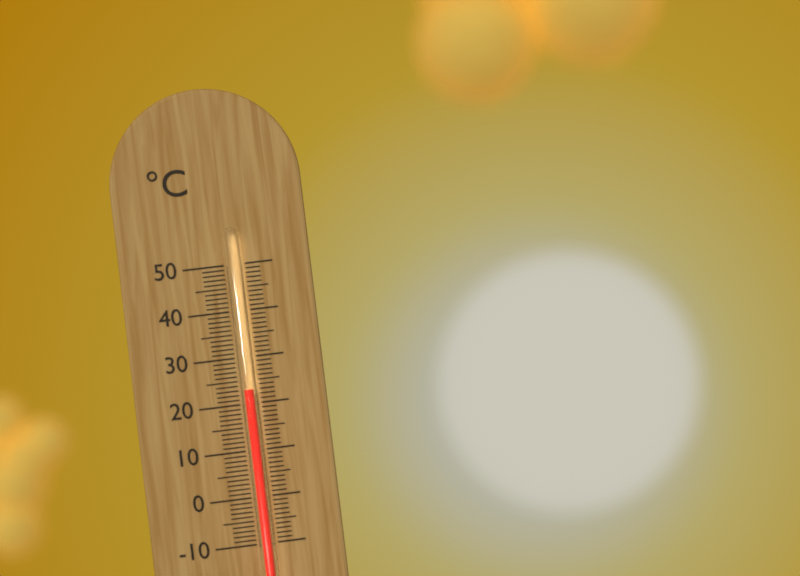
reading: 23 °C
